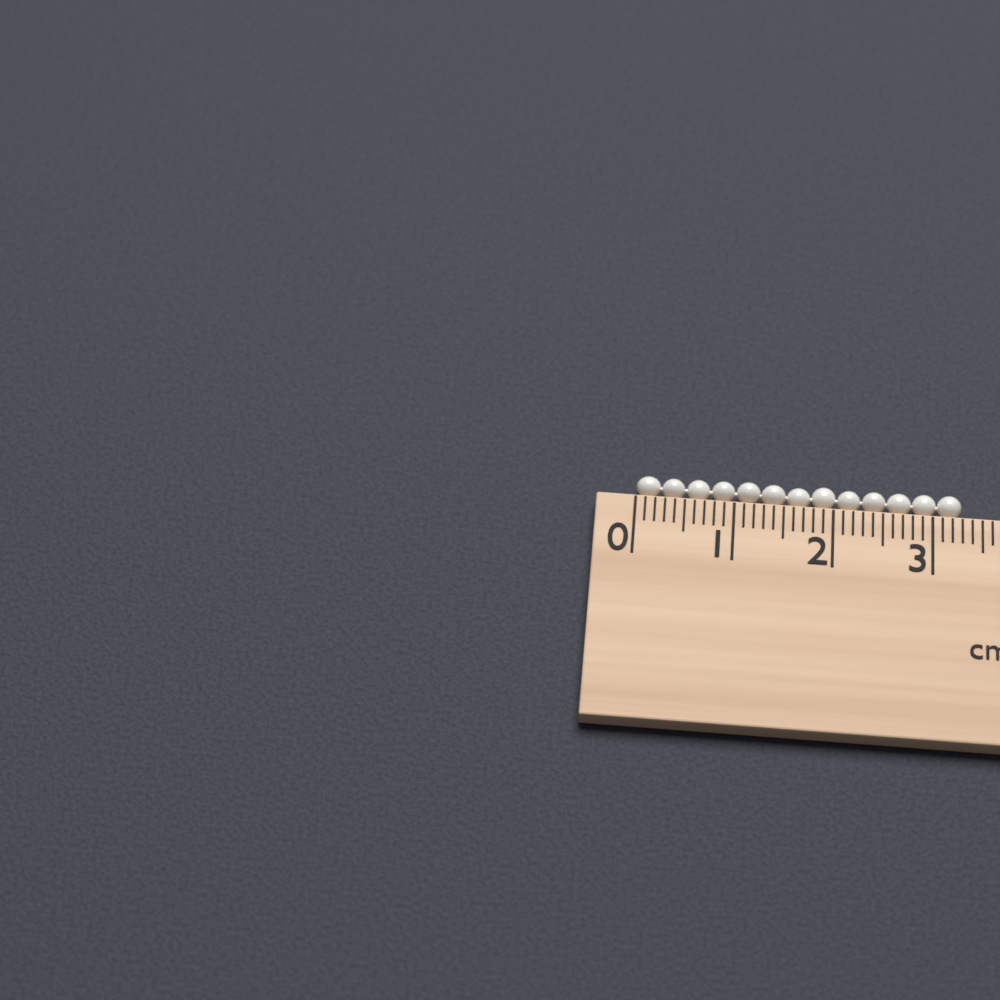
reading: 3.3 cm
